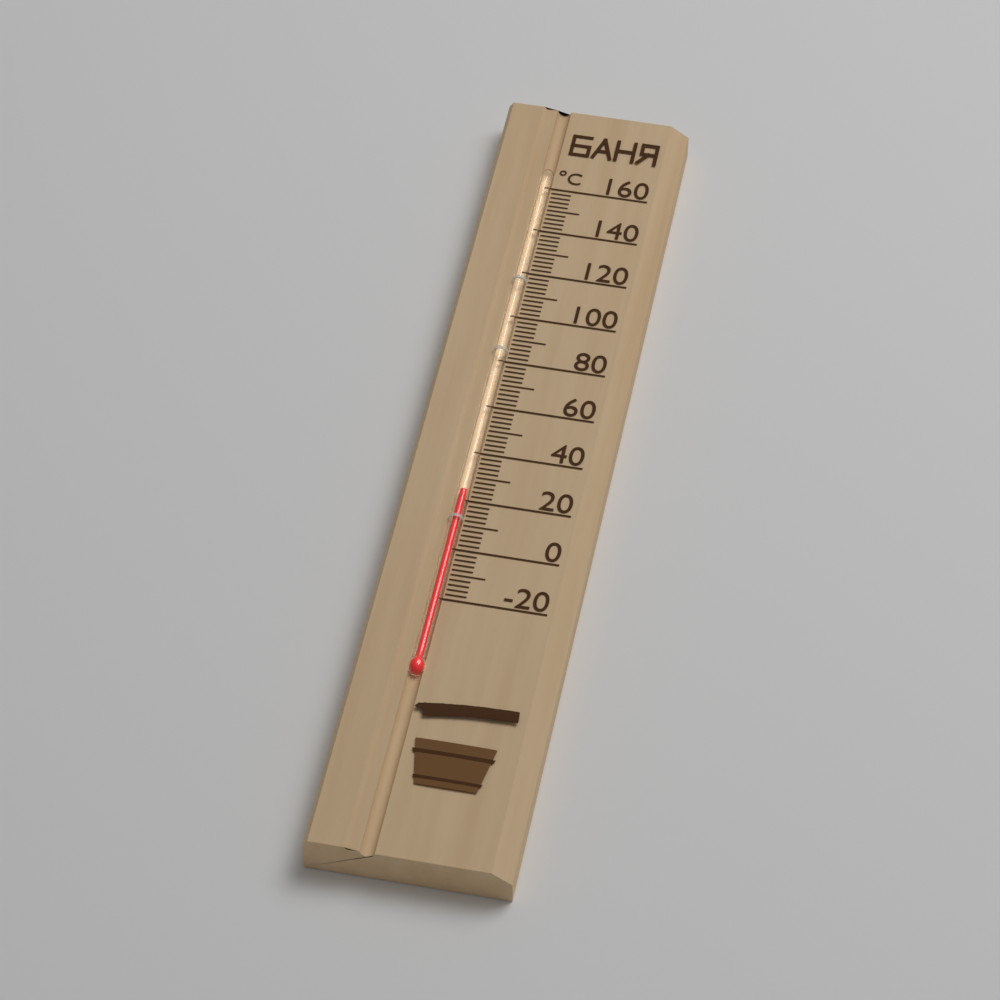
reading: 24 °C
